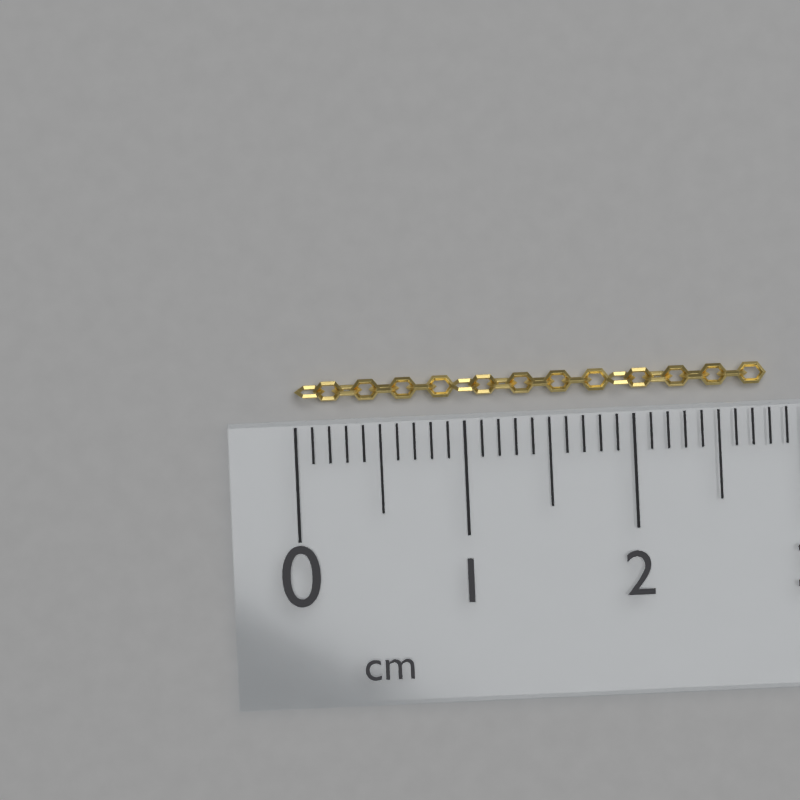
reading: 2.8 cm
